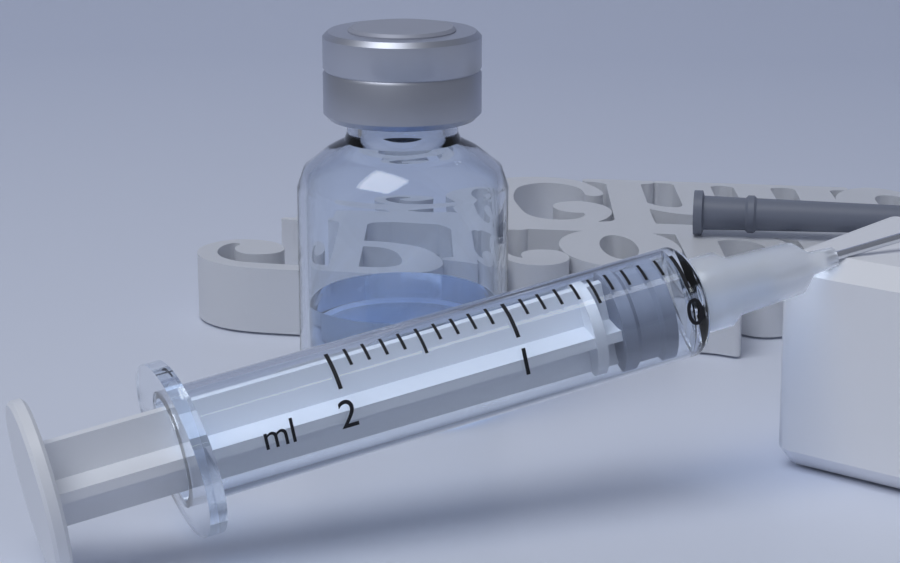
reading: 0.1 ml
